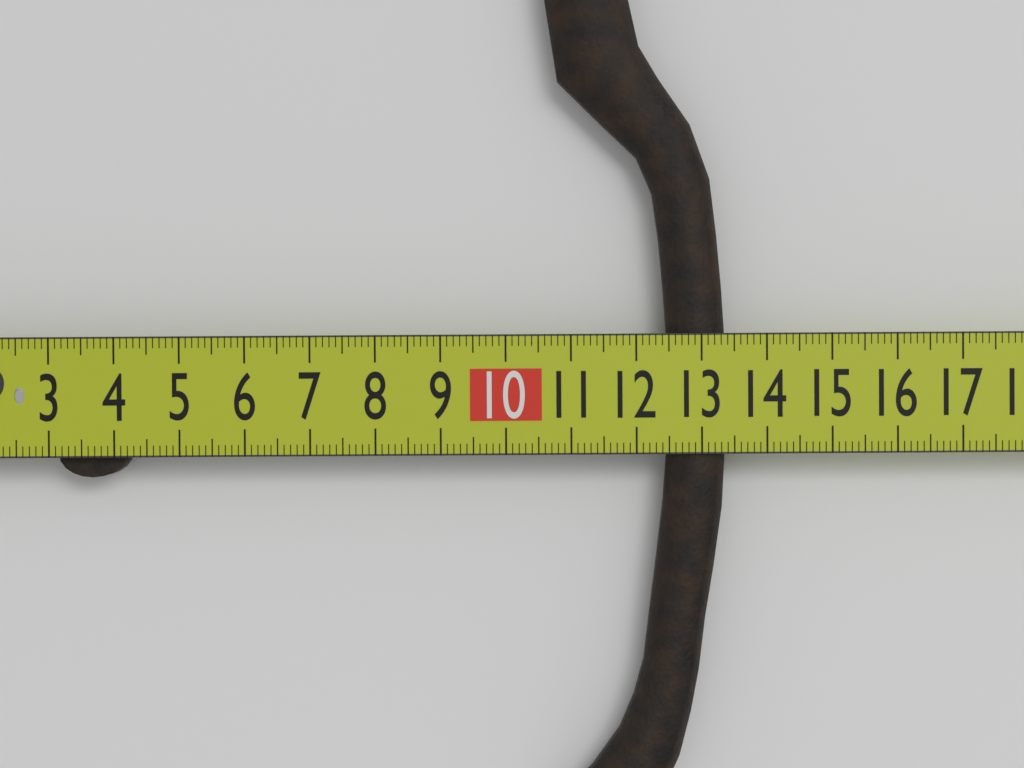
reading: 13.4 cm
